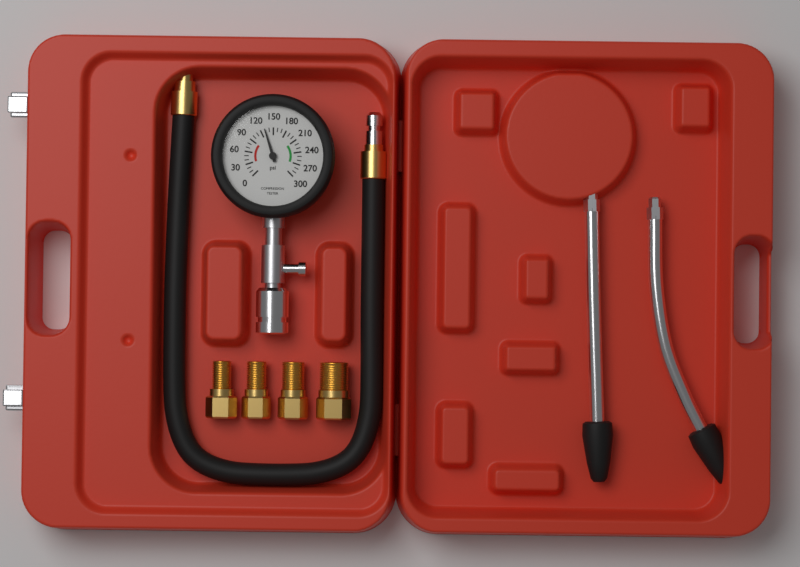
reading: 130 psi
